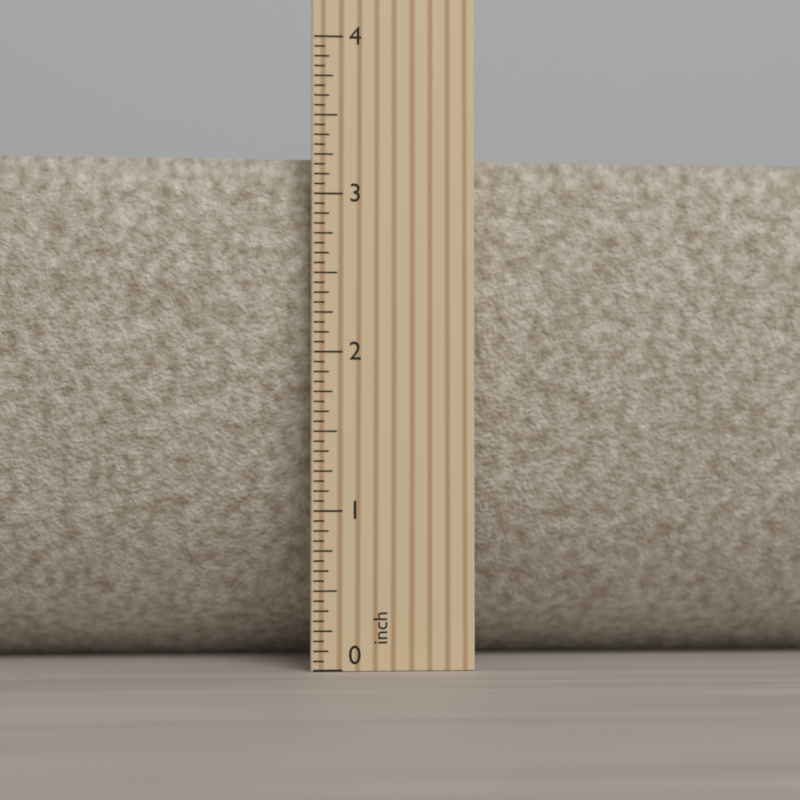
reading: 3.2500 inch
